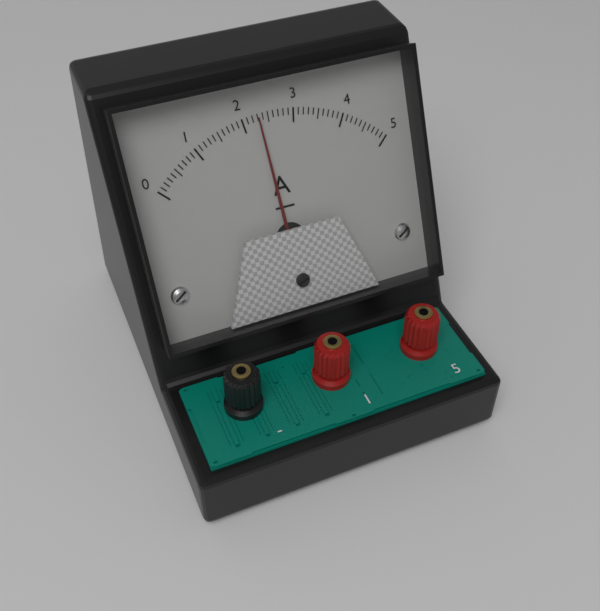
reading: 2.3 A
